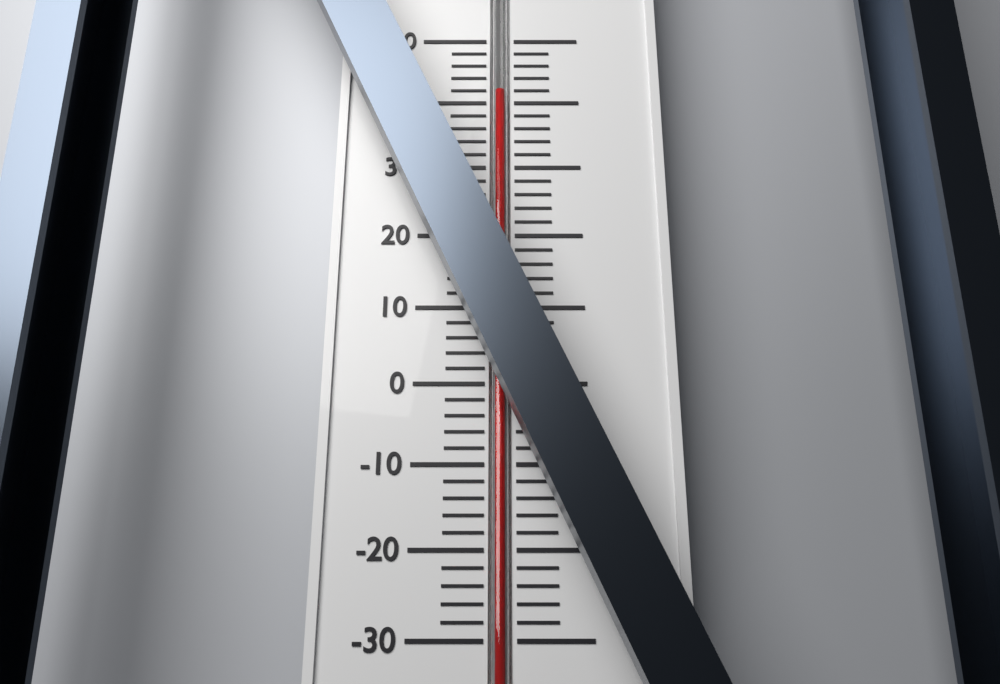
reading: 42 (no unit)
